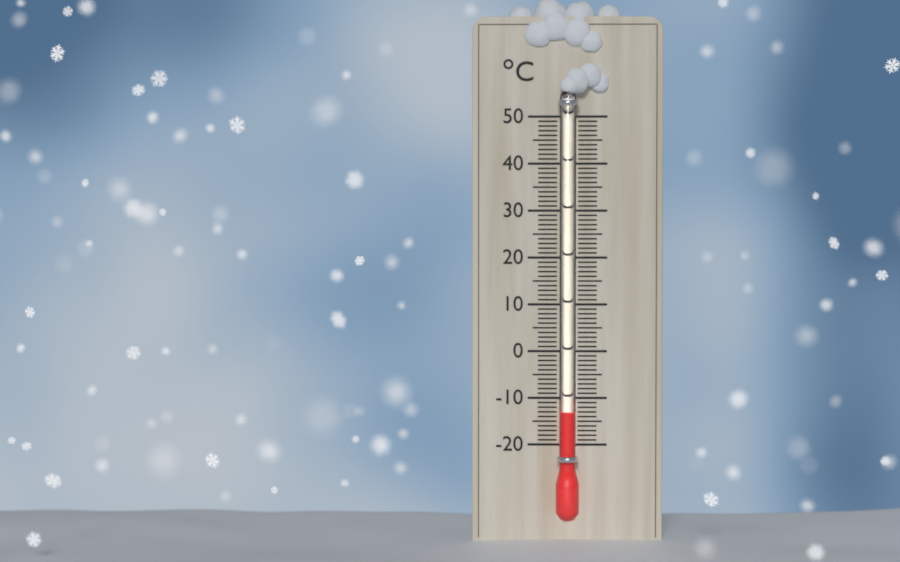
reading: -13 °C
